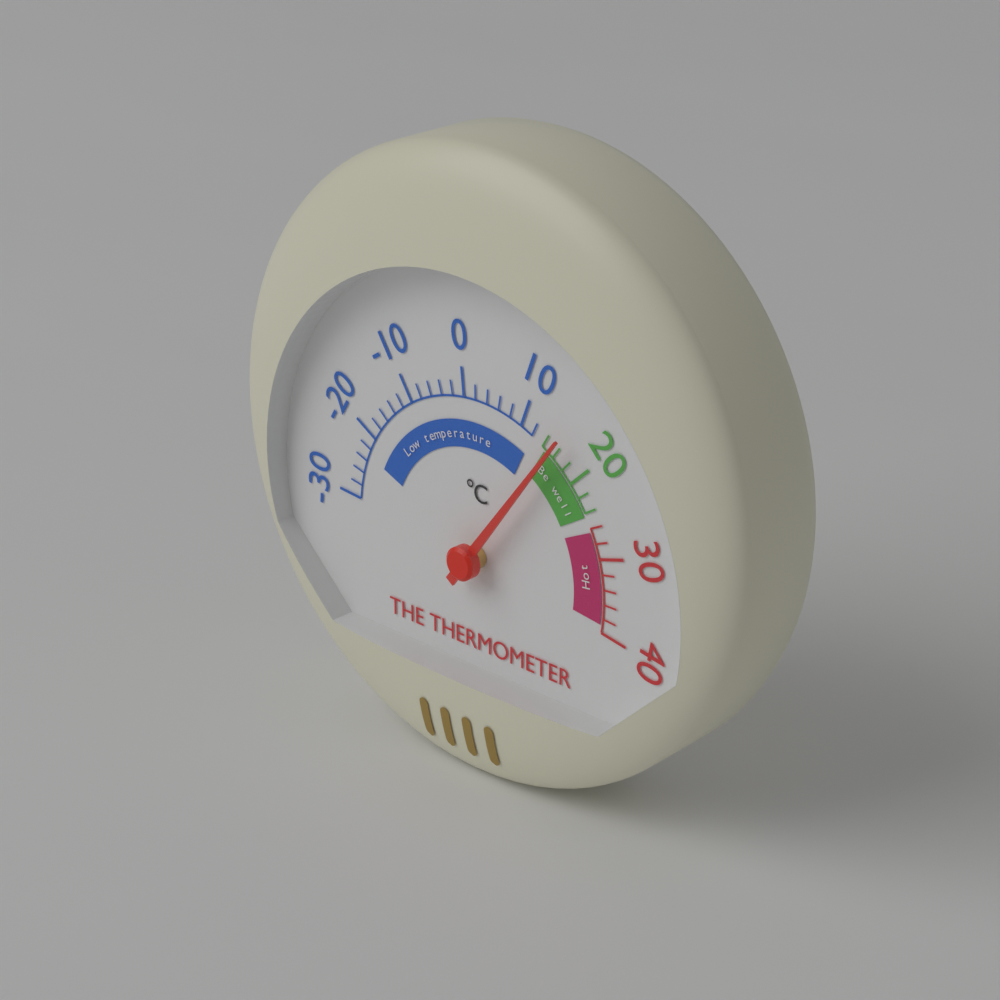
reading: 16 °C
